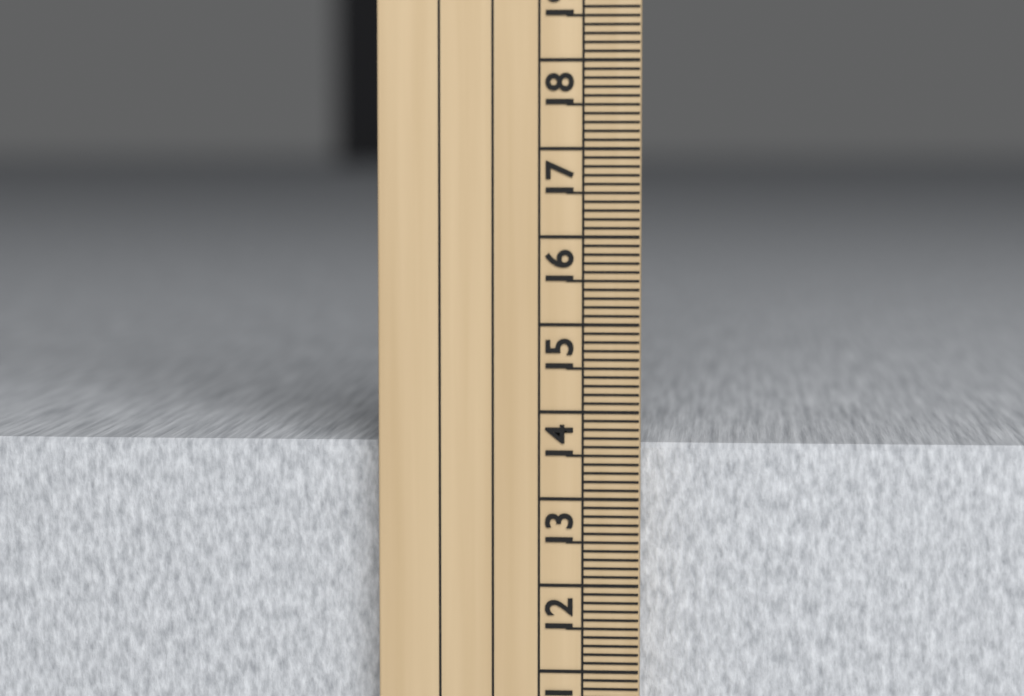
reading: 13.6 cm
